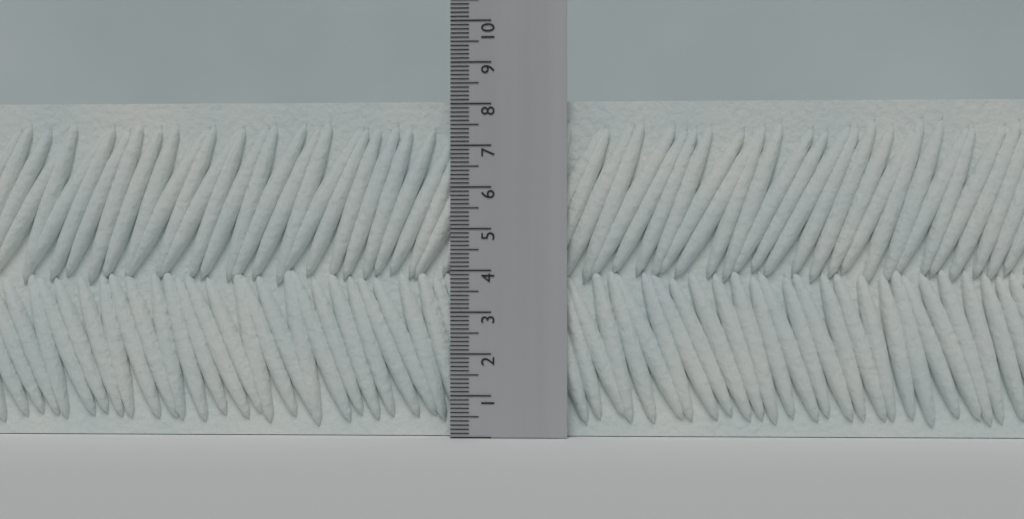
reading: 8.1 (no unit)
